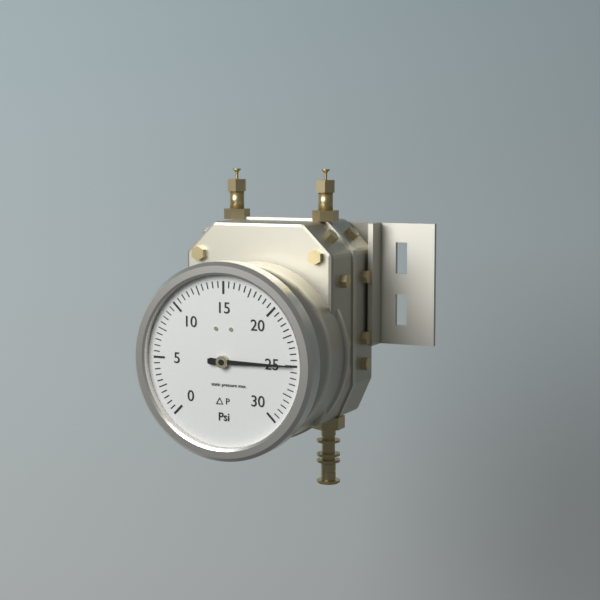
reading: 25.0 psi
